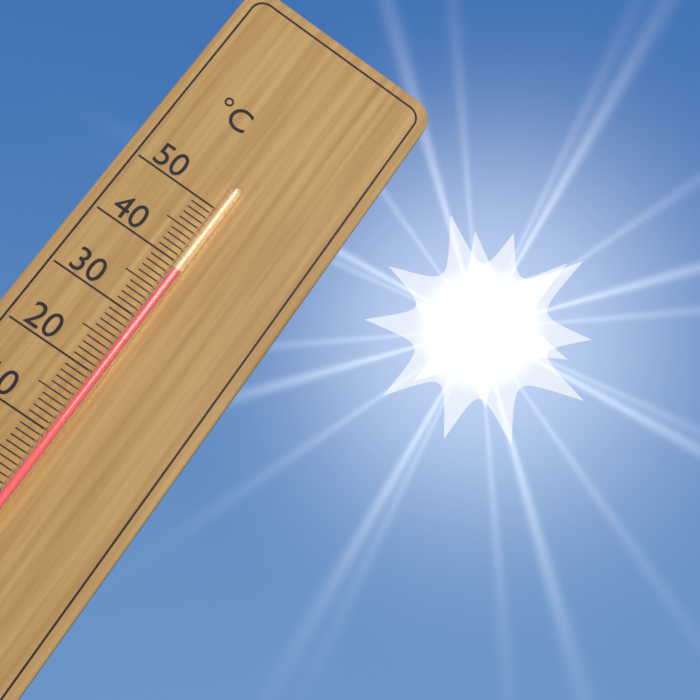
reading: 39 °C
